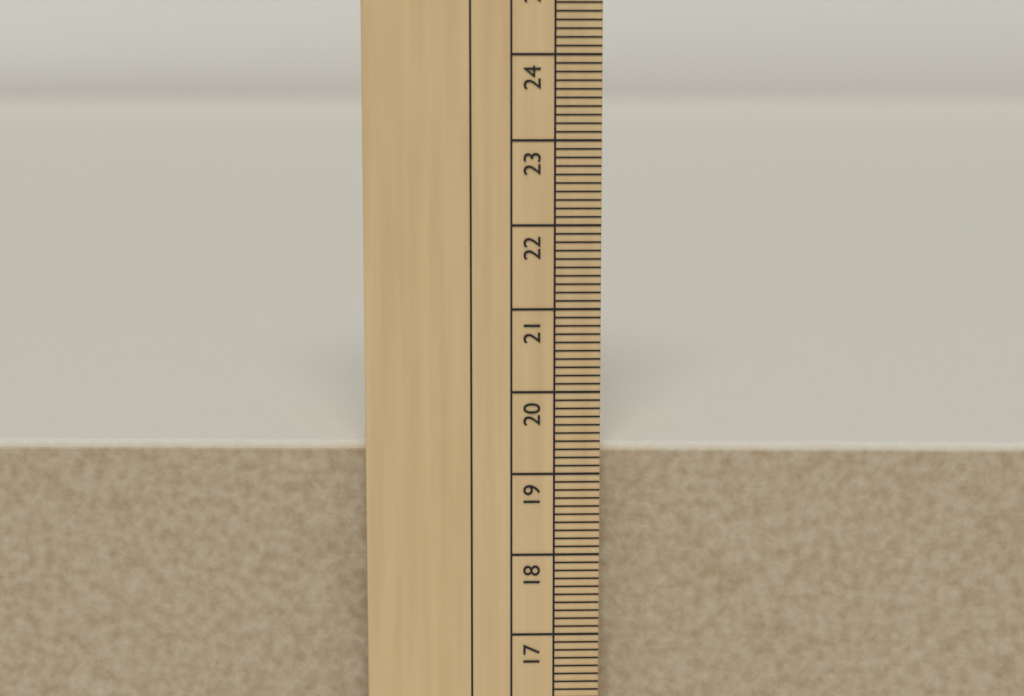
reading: 19.3 cm
